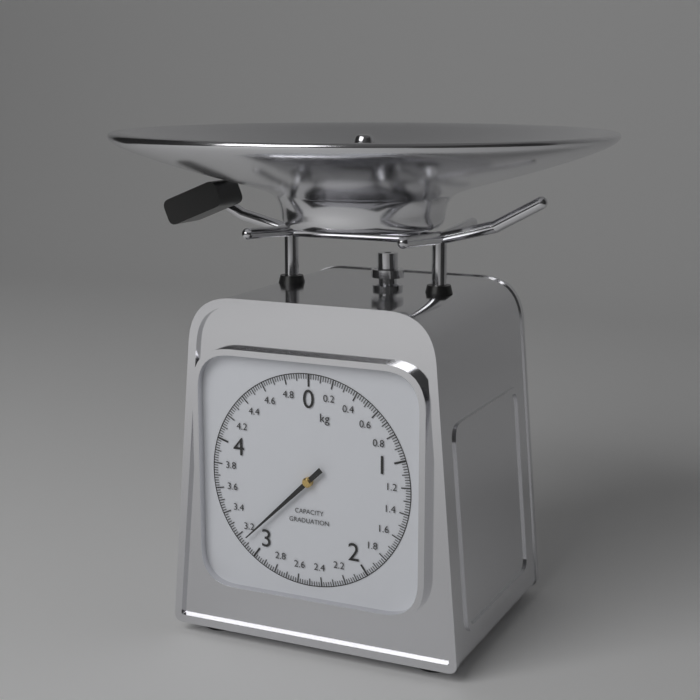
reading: 3.14 kg
